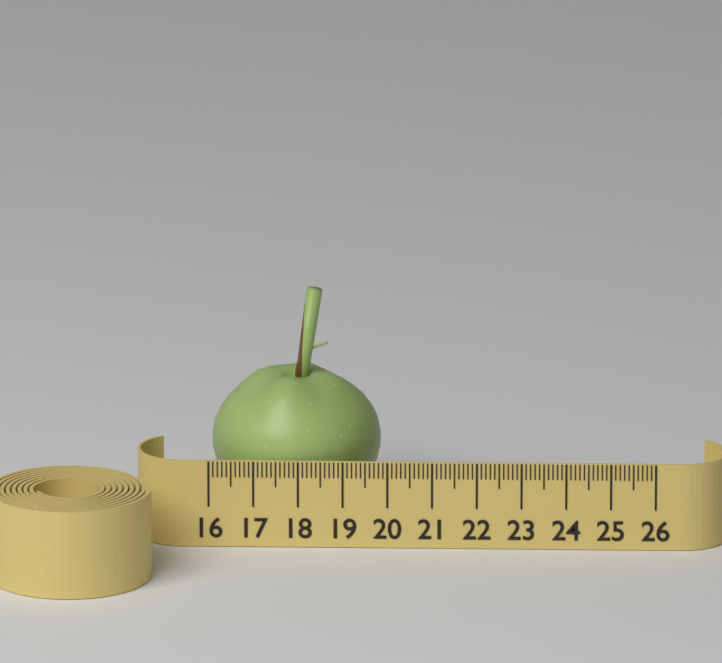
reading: 19.8 (no unit)
